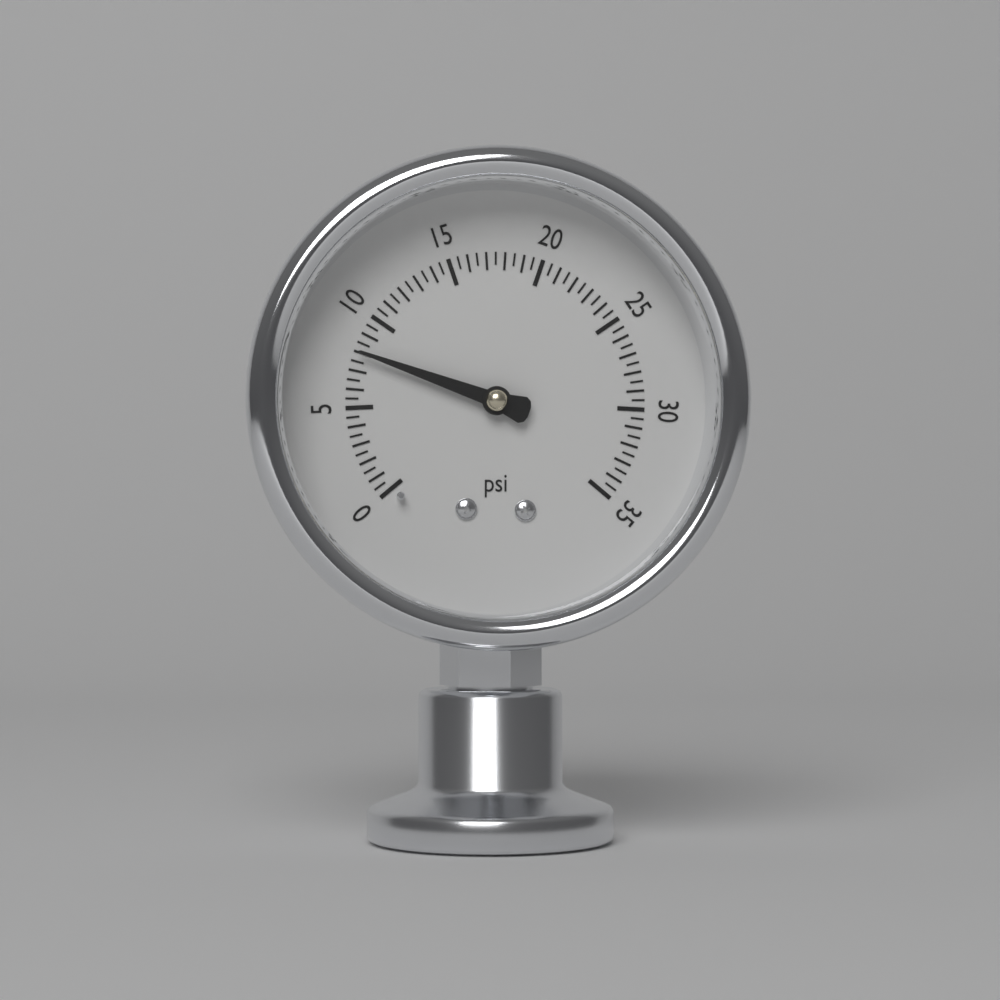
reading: 8.0 psi
